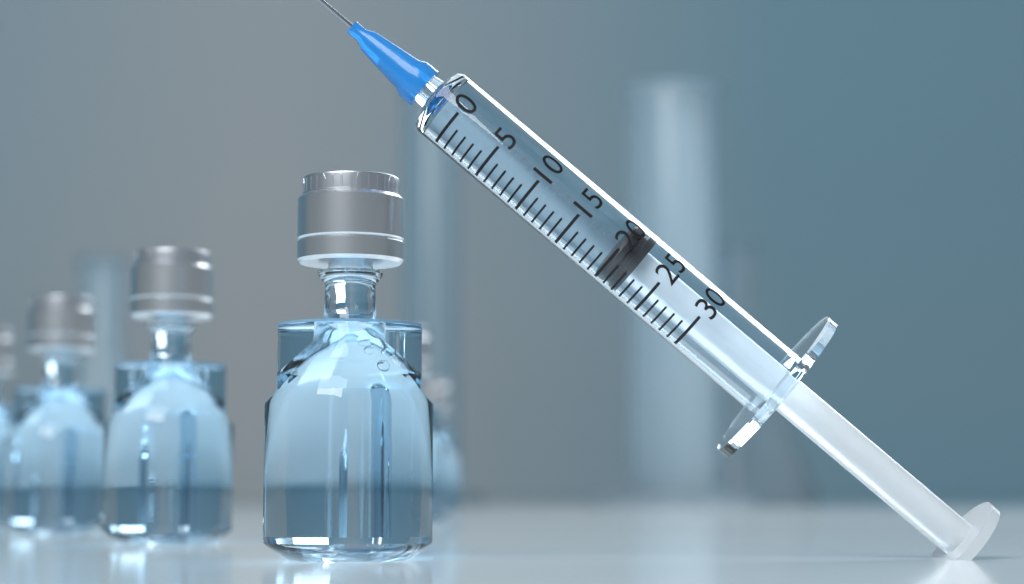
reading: 20 (no unit)
